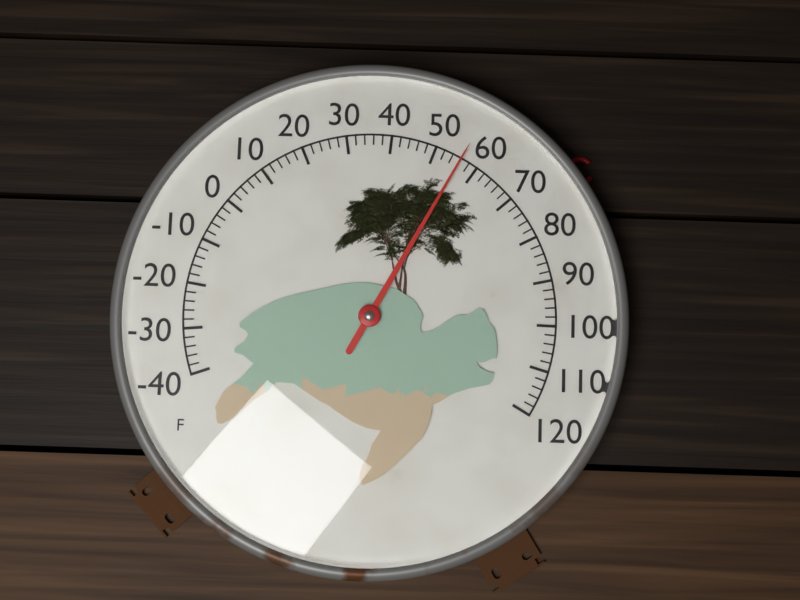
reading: 56 °F
